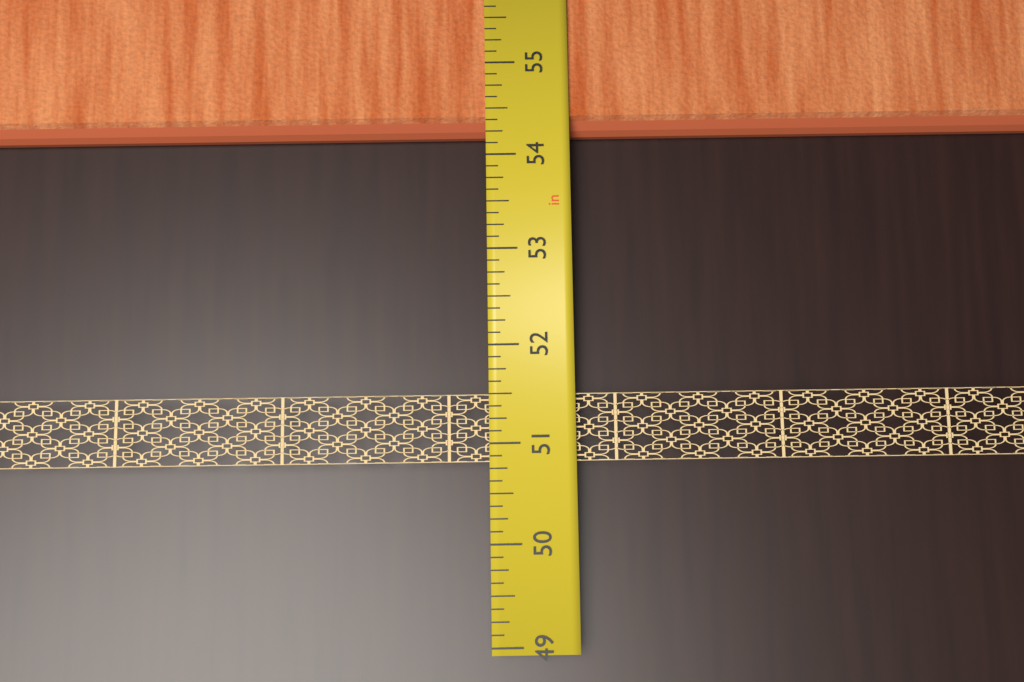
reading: 54.250 in
